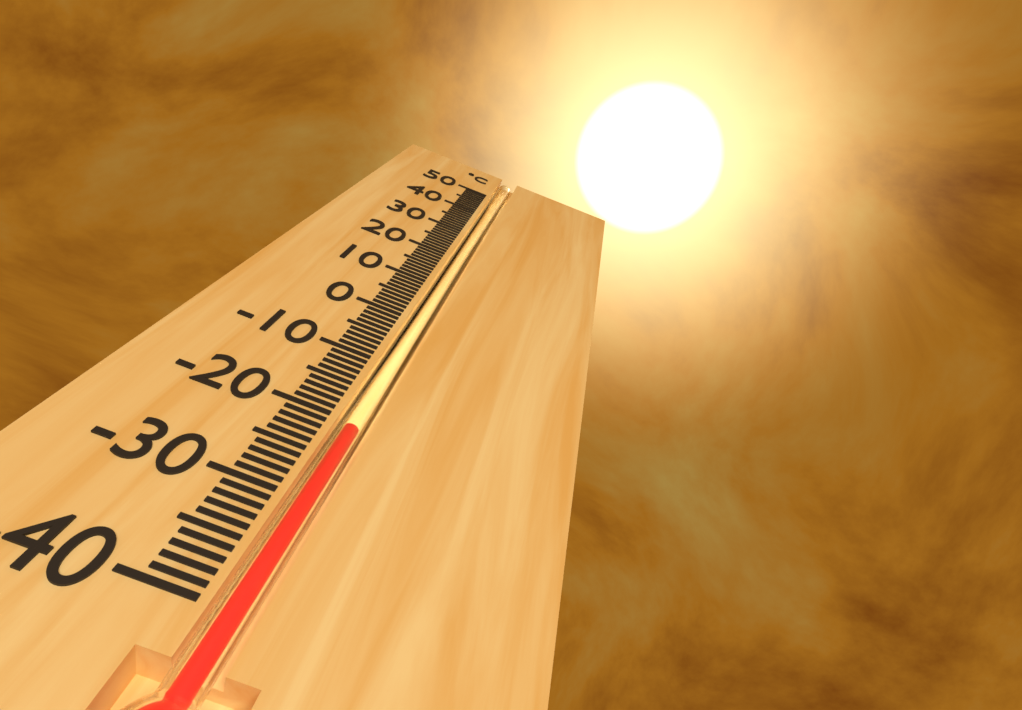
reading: -21 °C
